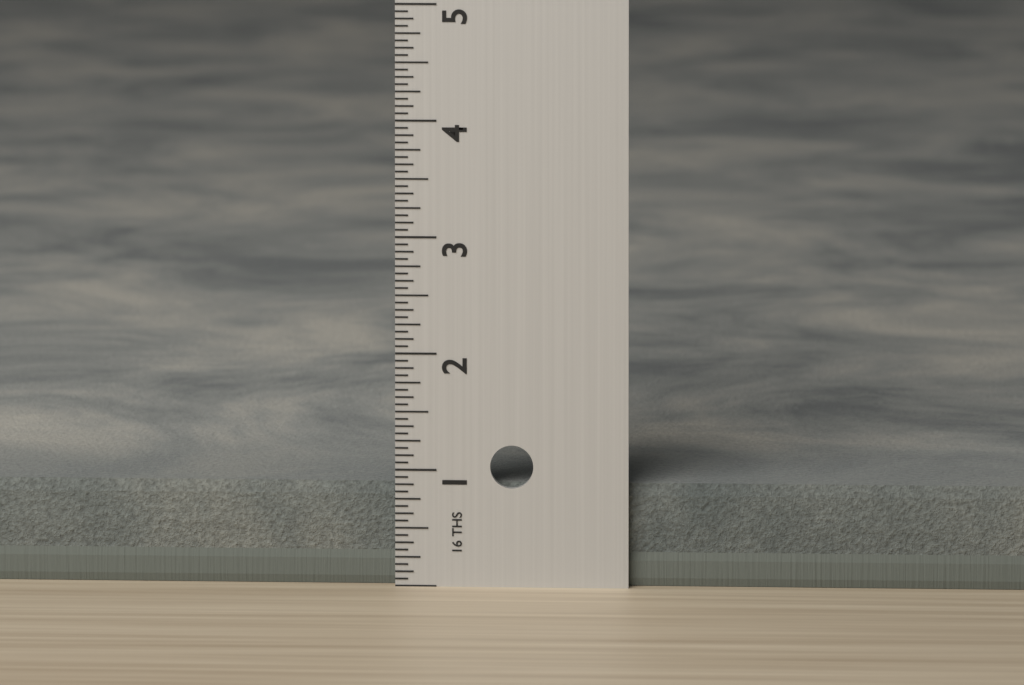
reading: 0.8750 in
